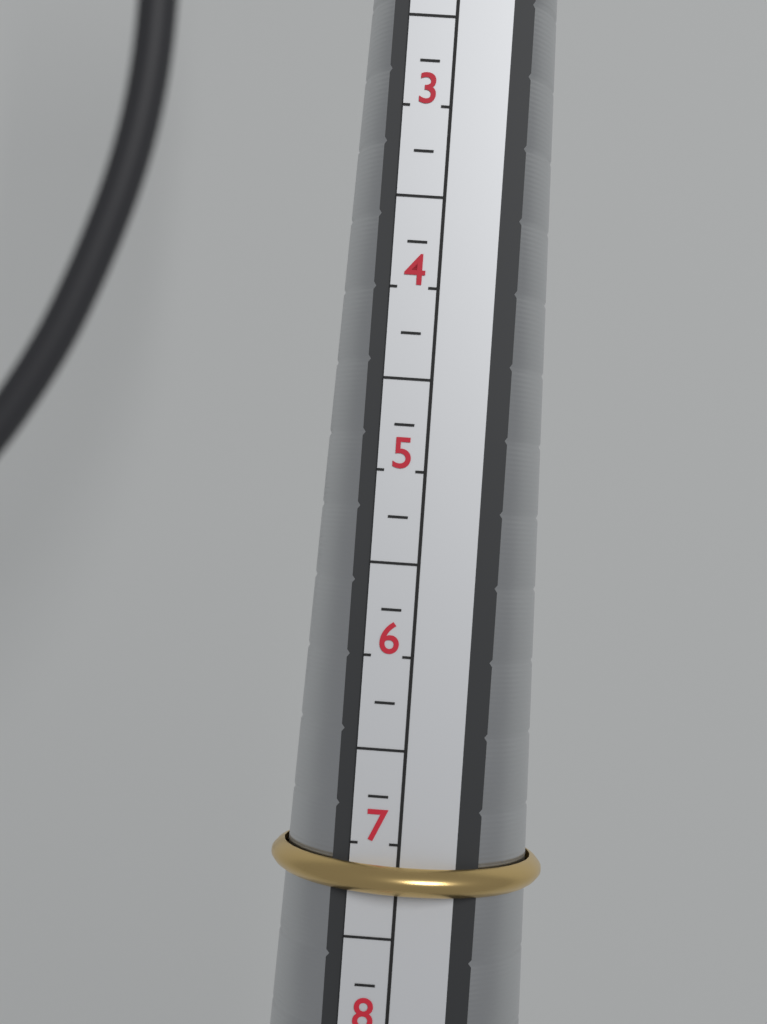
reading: 7.25 (no unit)
